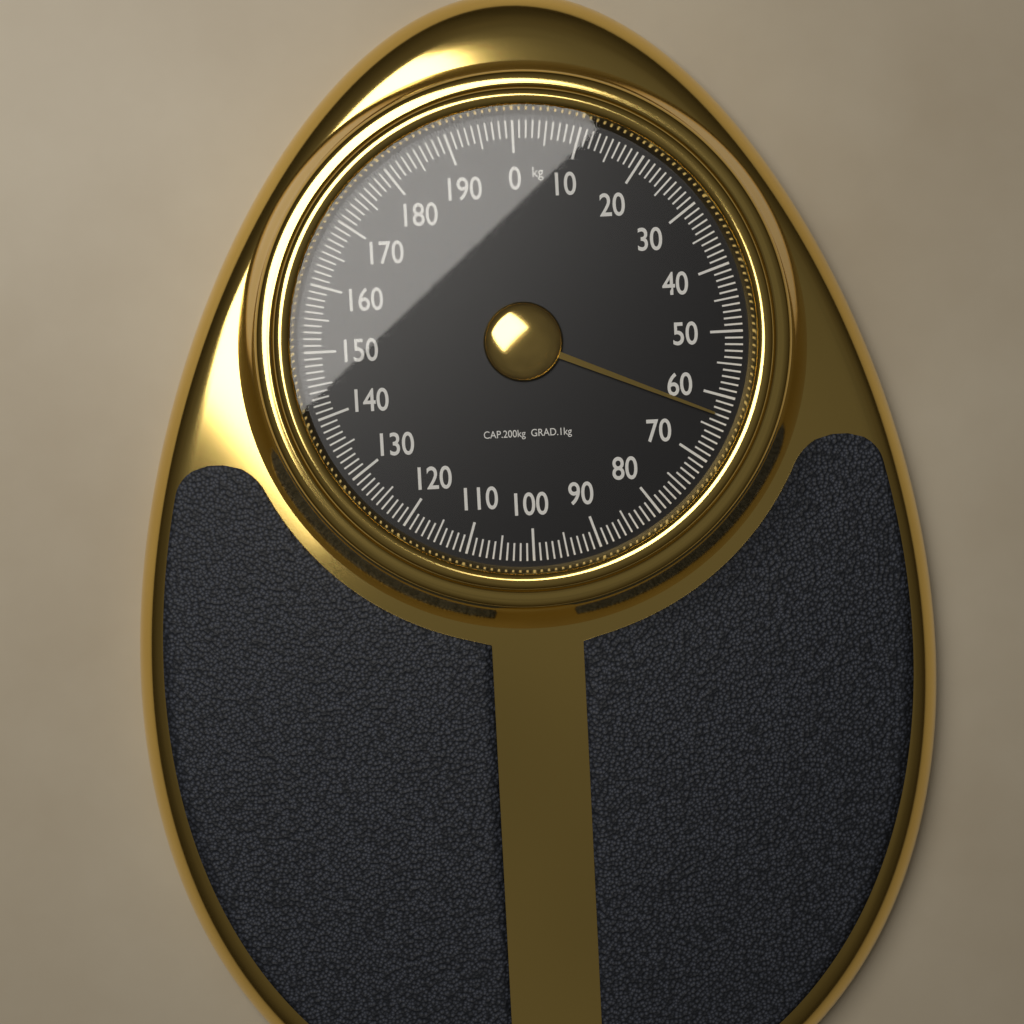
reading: 63 kg
